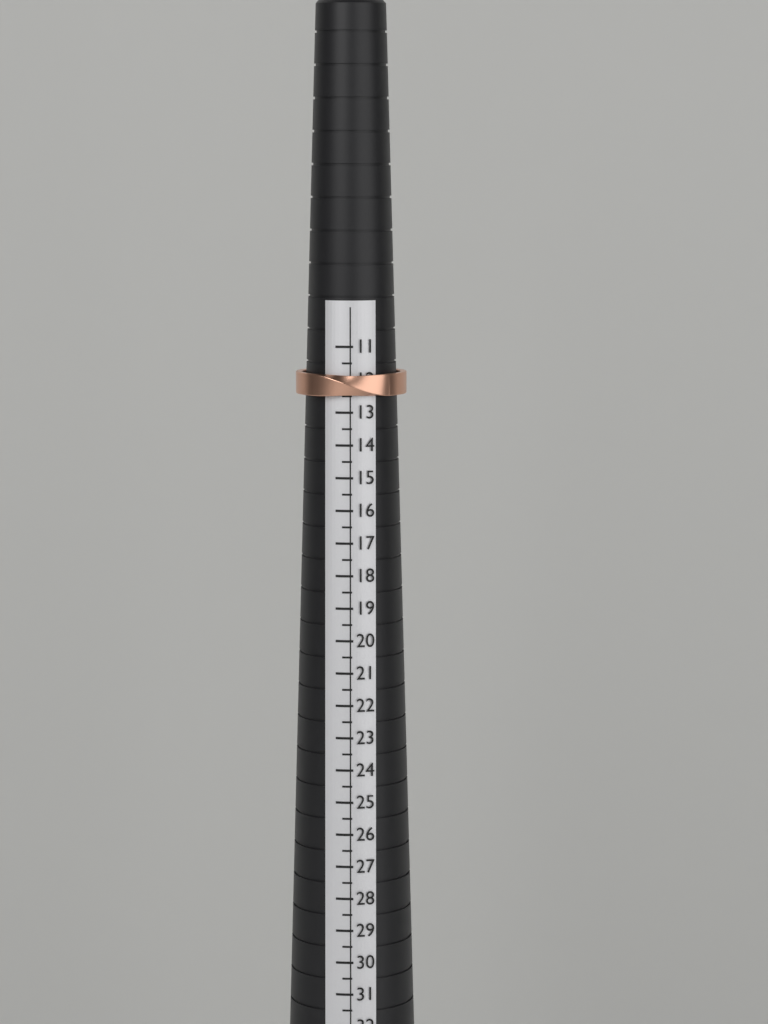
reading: 12.5 (no unit)
